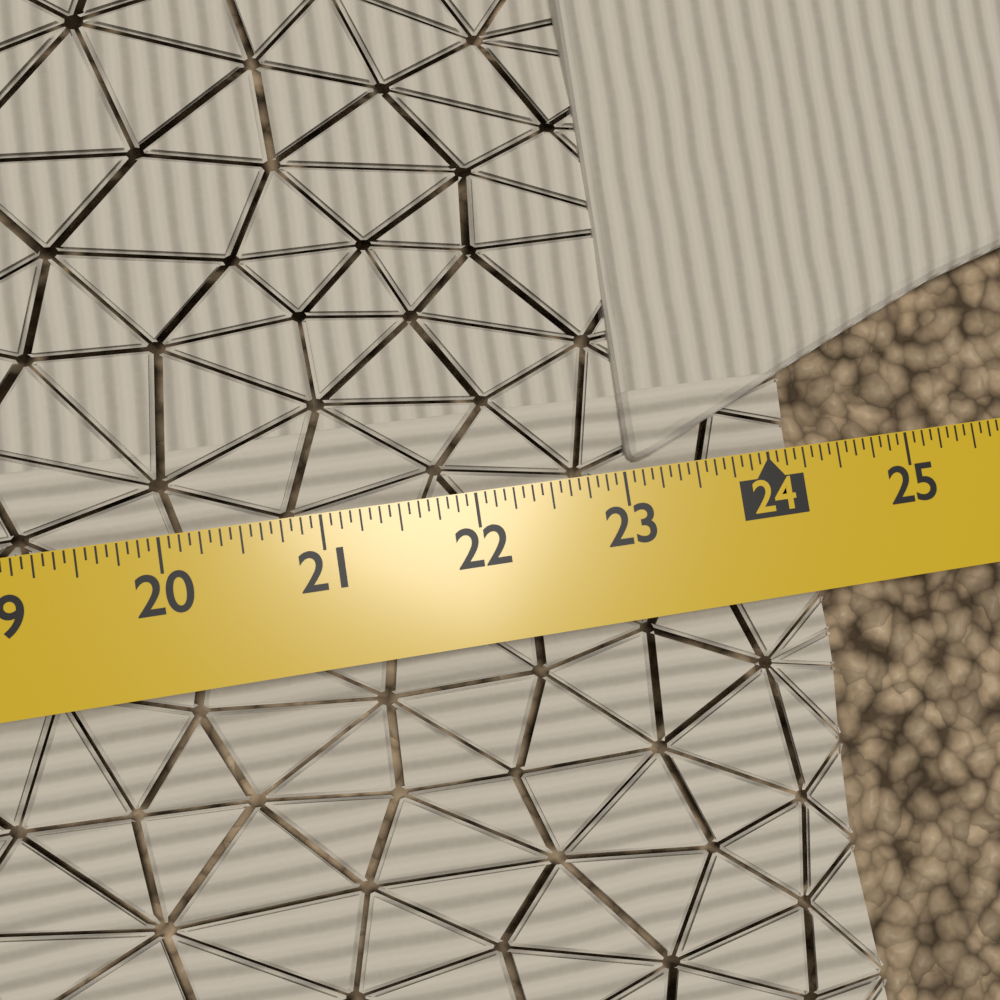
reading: 24.3125 in
